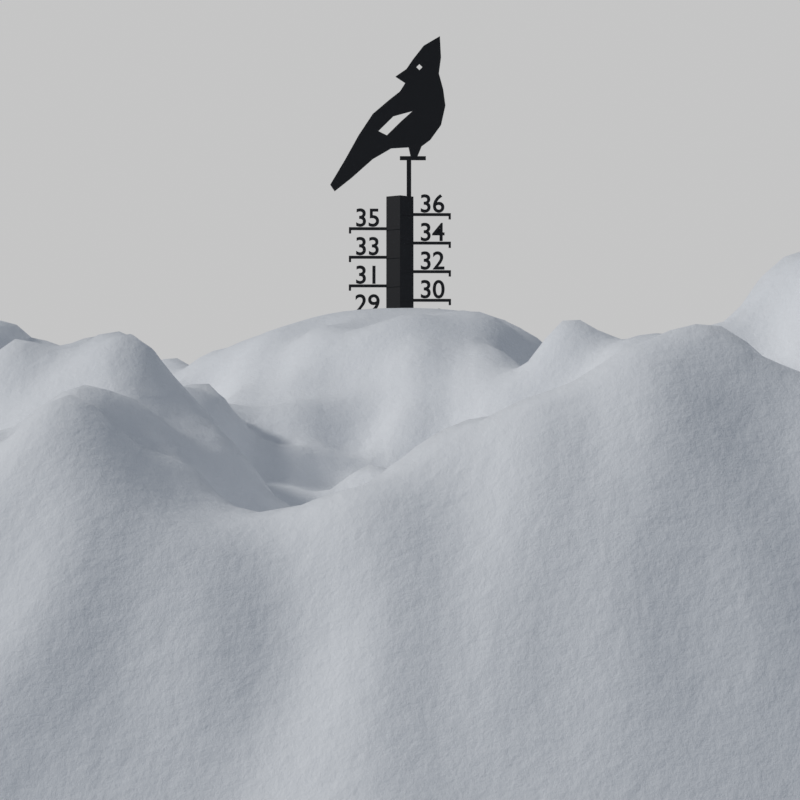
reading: 29 (no unit)
